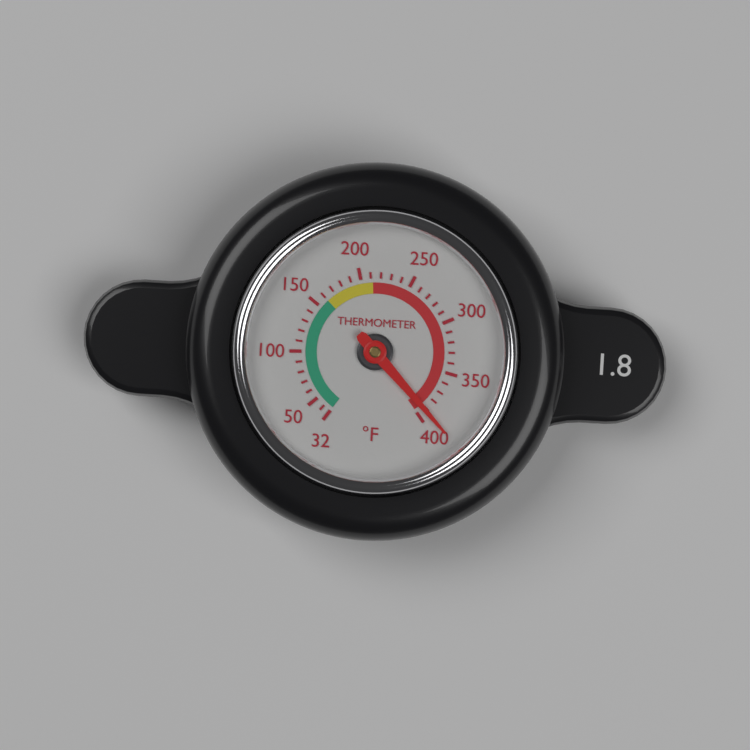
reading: 392 °F
